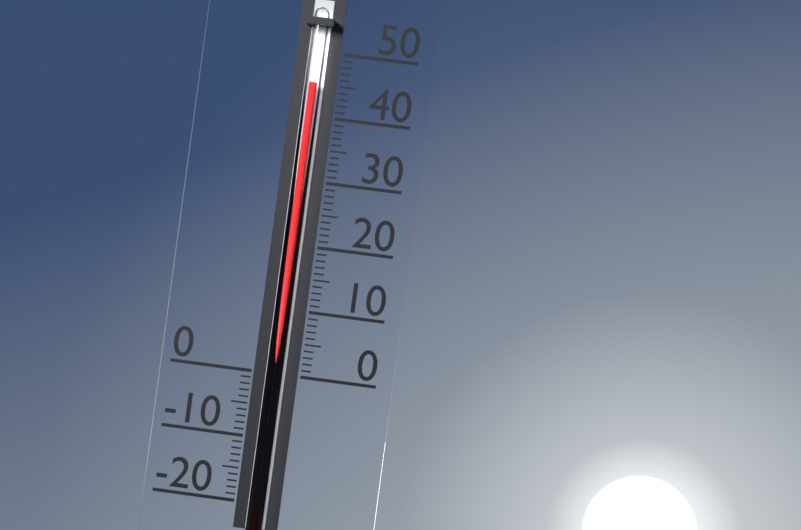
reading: 45 (no unit)
